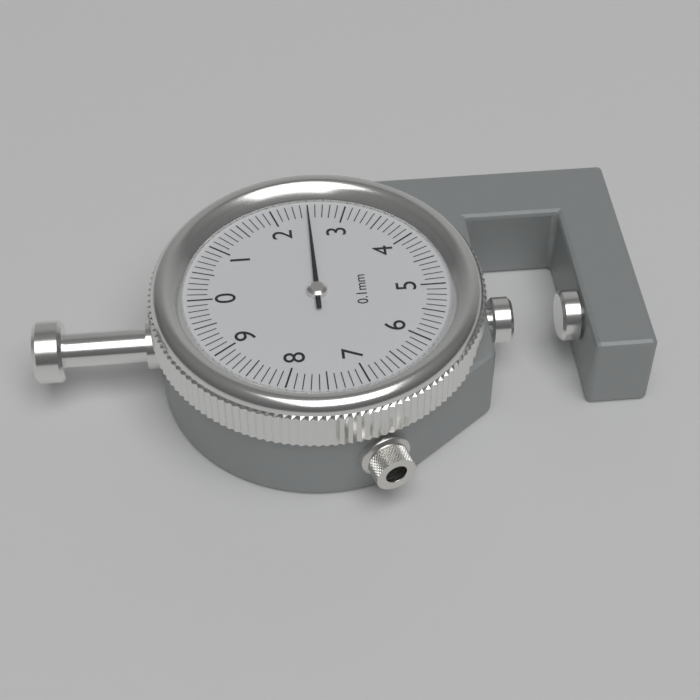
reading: 2.5 mm
